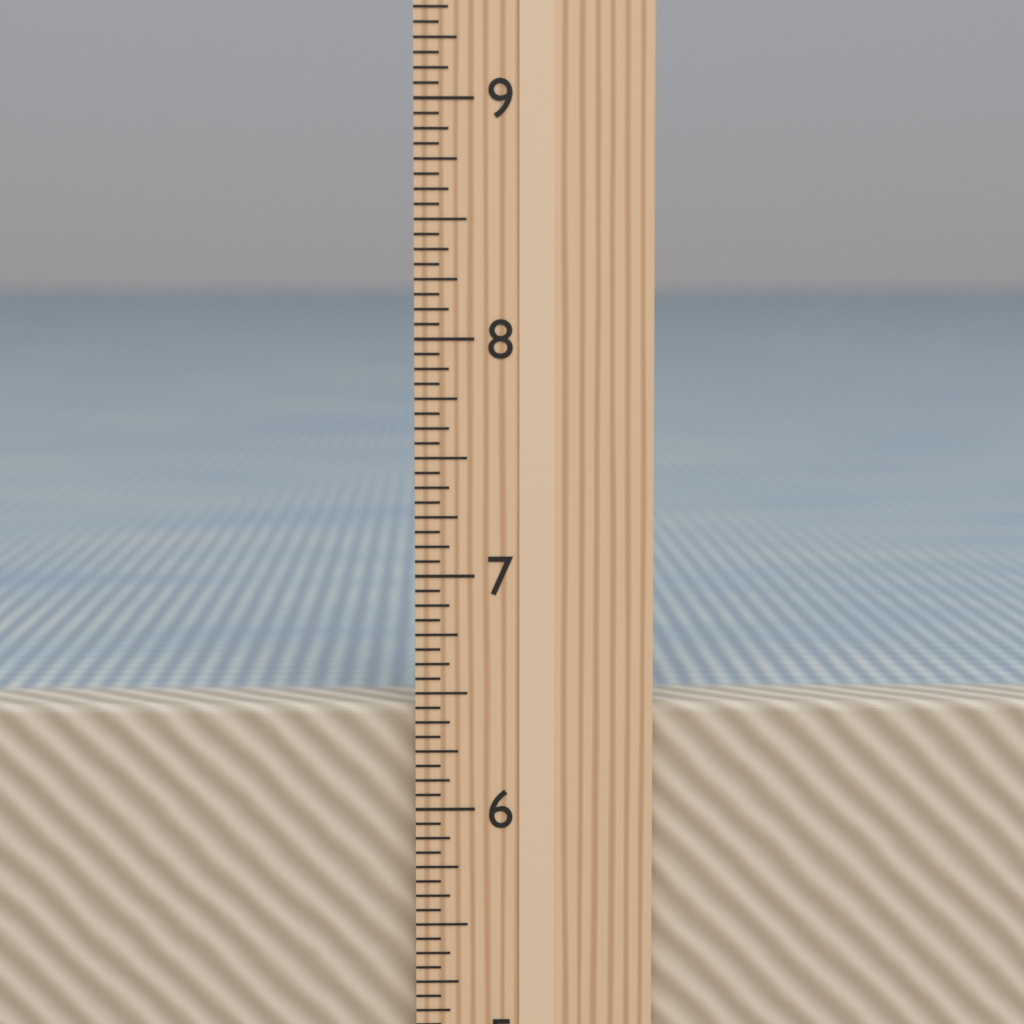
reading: 6.4375 in
